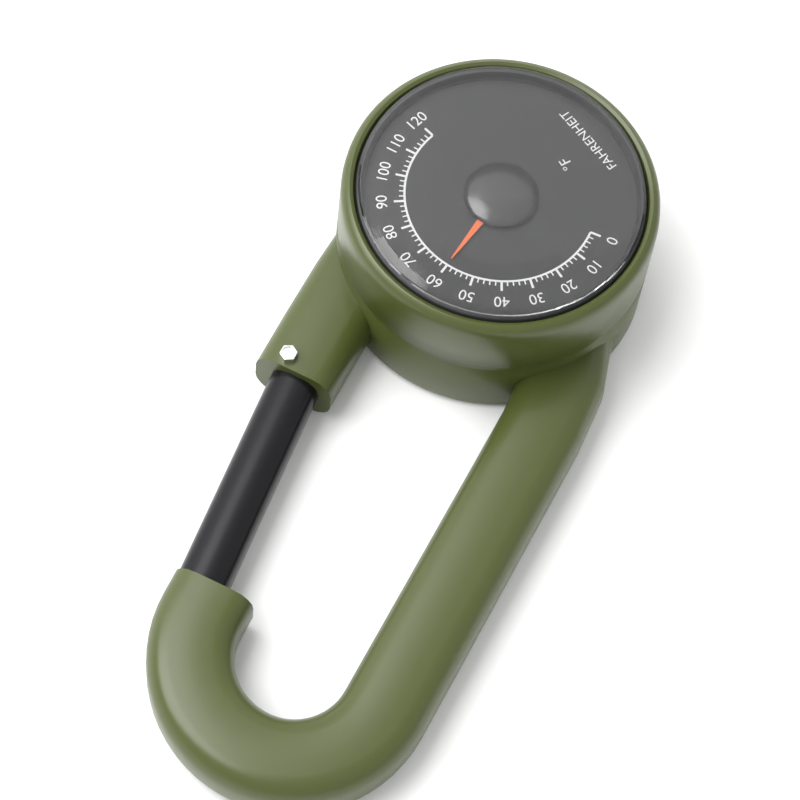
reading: 60 °F
